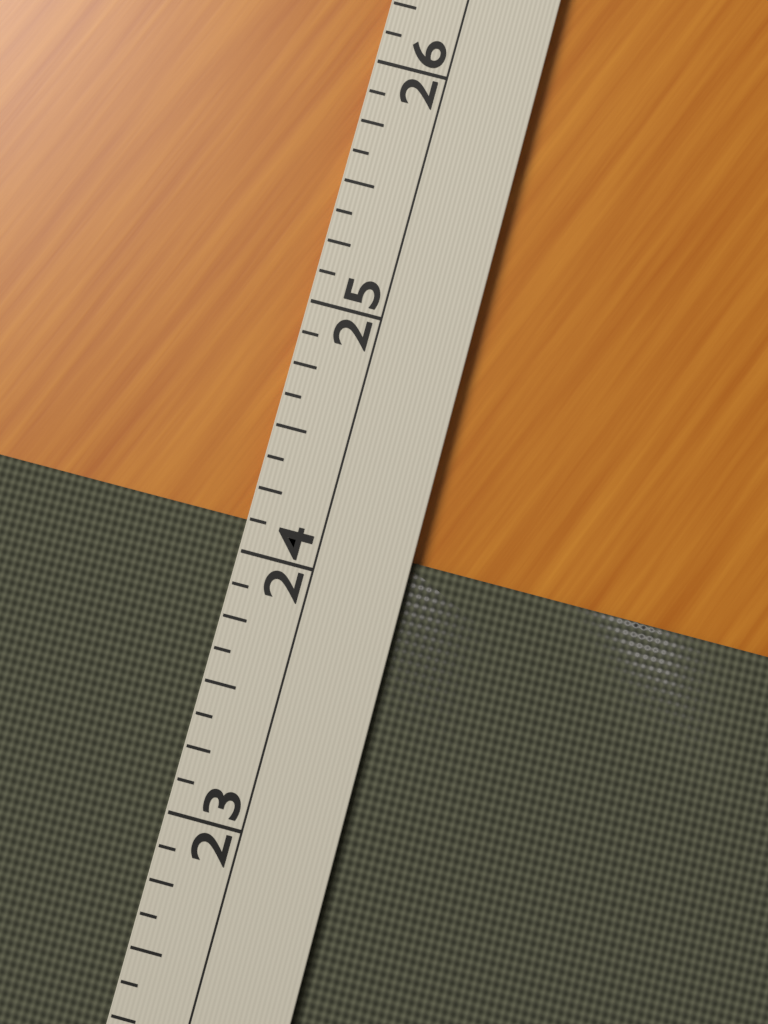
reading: 24.125 (no unit)
